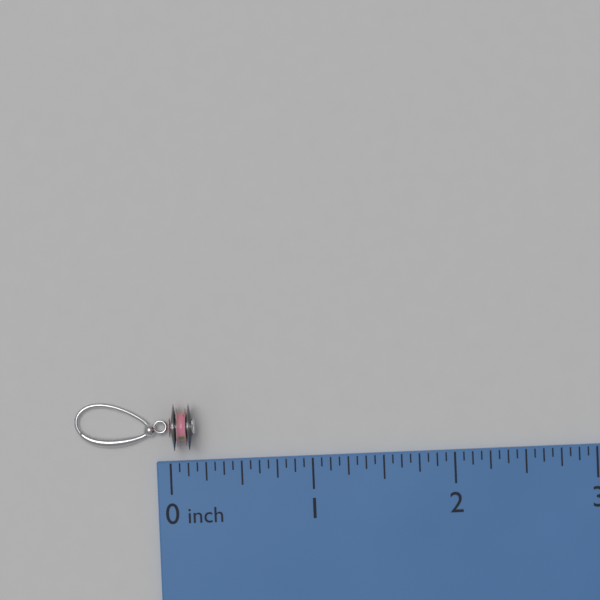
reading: 0.1875 inch
